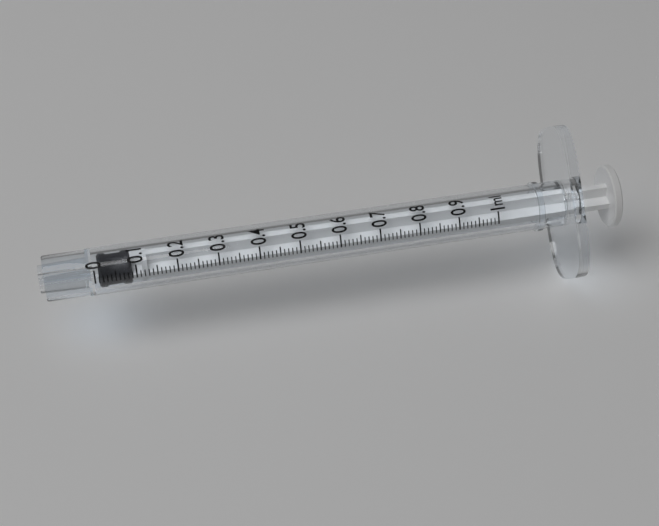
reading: 0.01 ml
